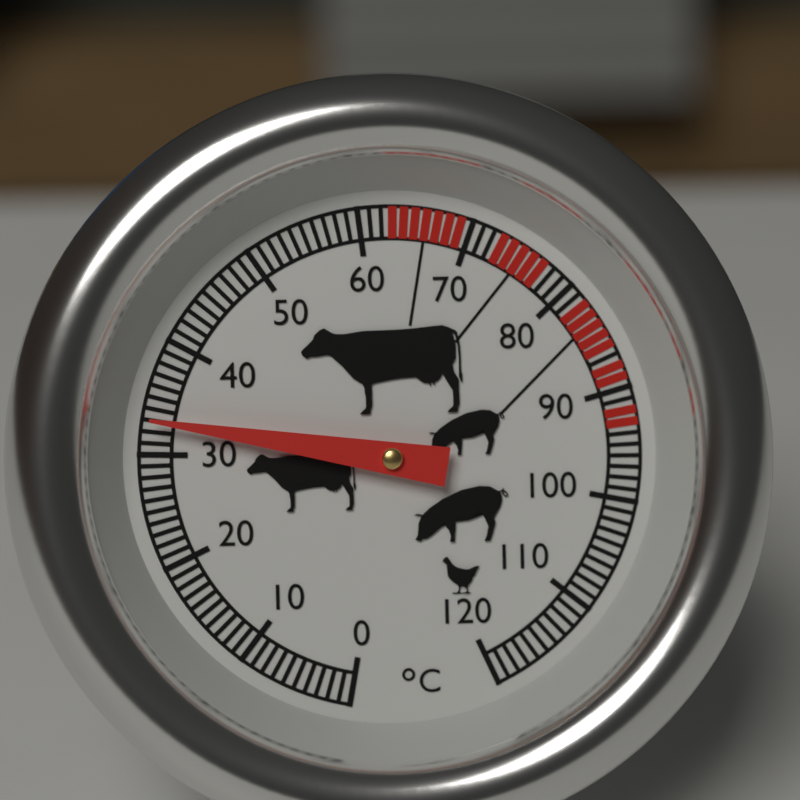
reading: 33 °C
